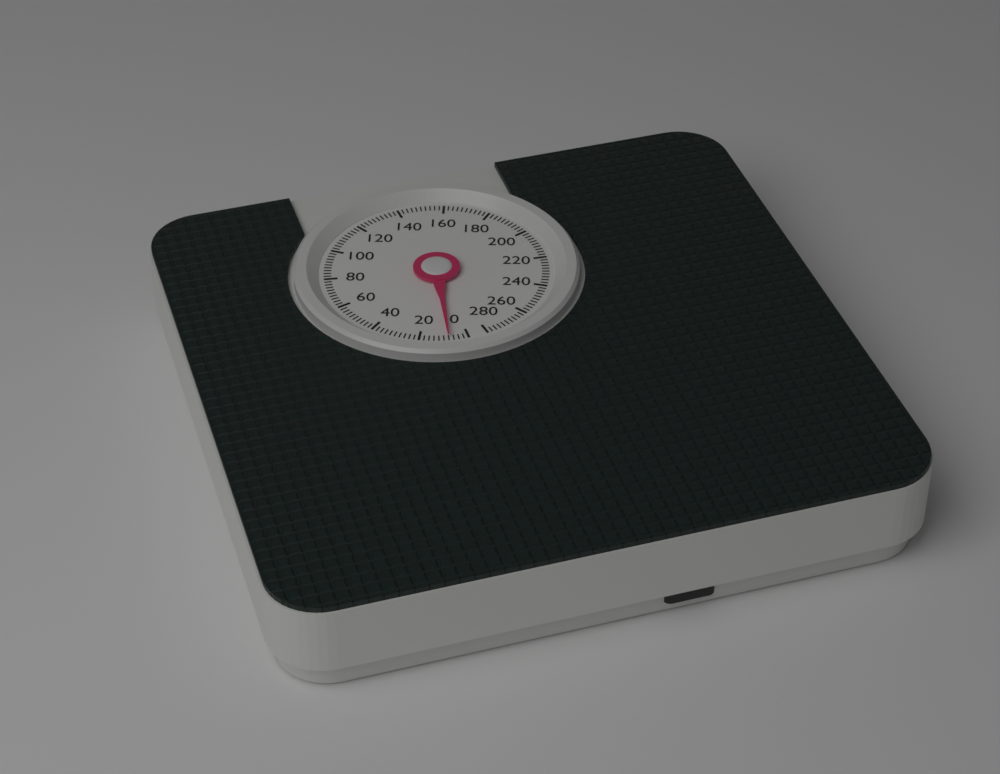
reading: 8 (no unit)
